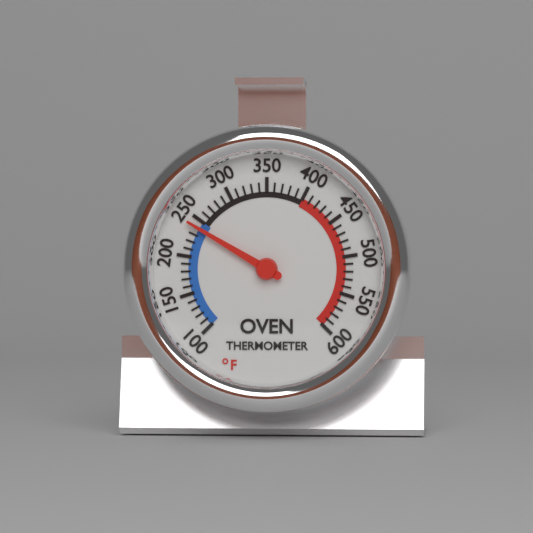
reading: 240 °F
